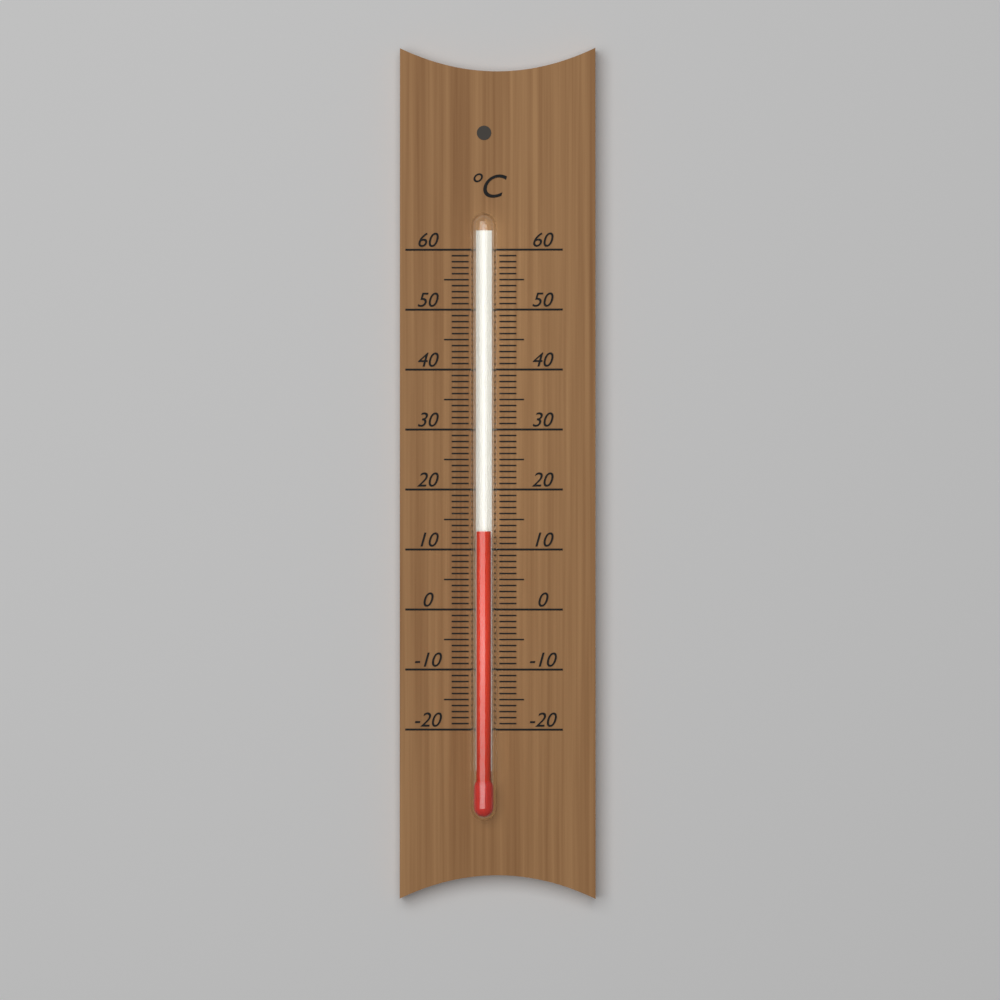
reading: 13 °C
